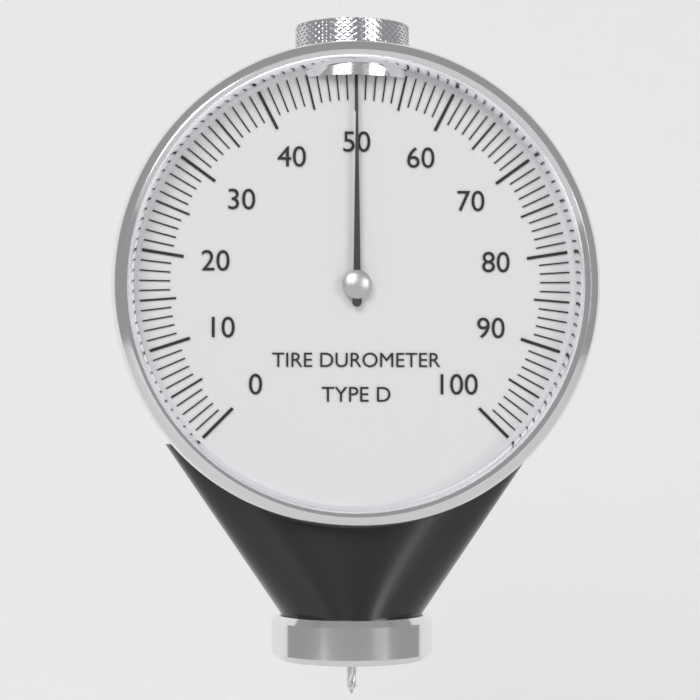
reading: 50 (no unit)
